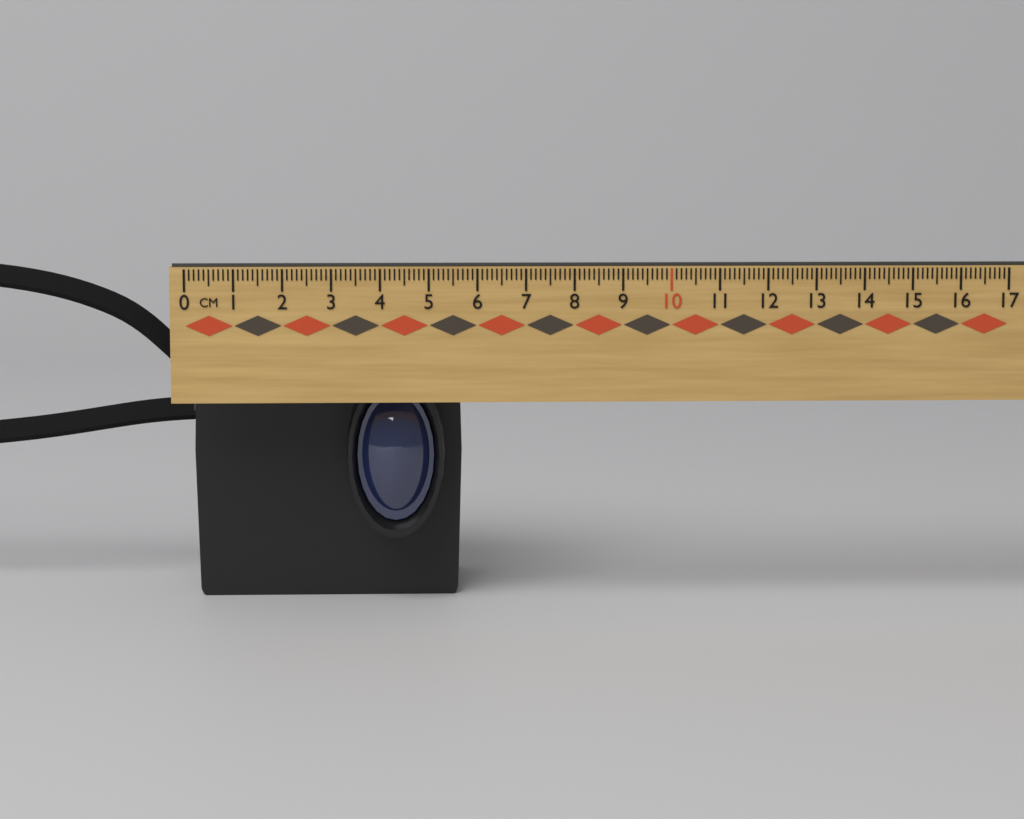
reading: 5.7 cm
